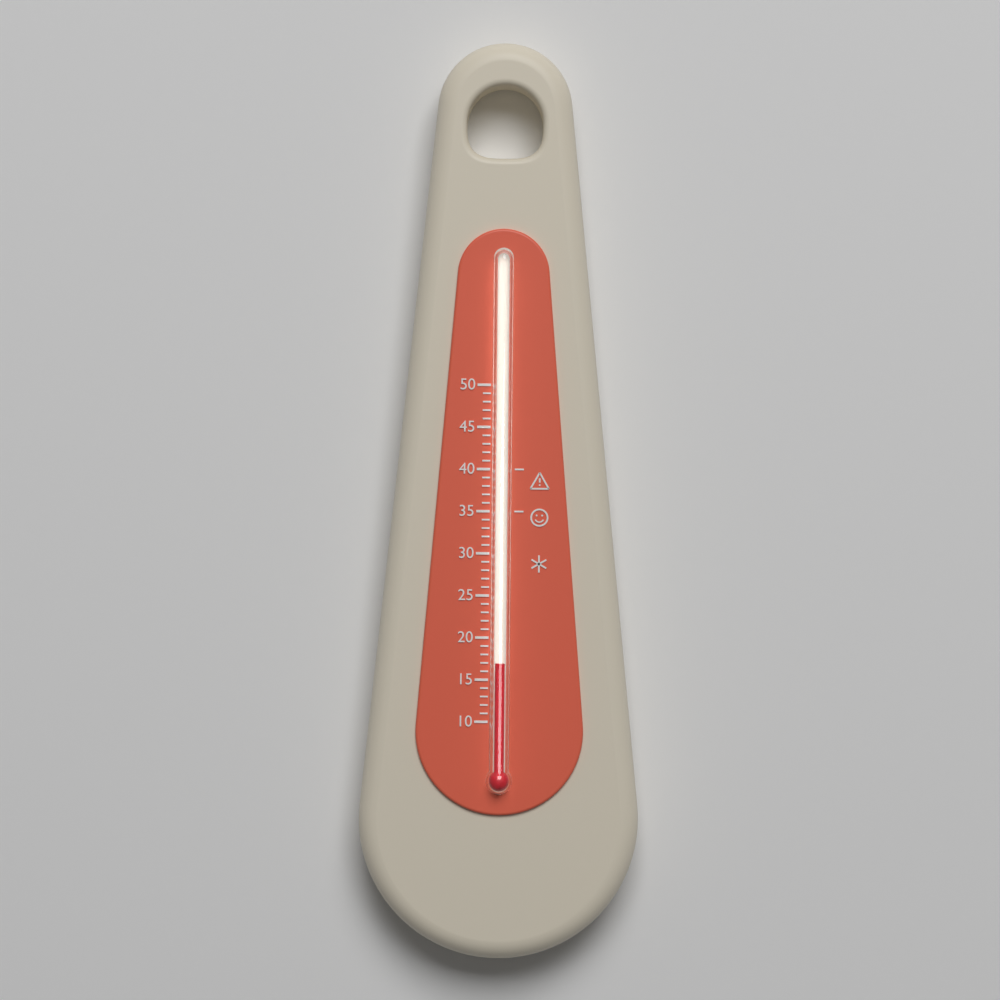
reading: 17 (no unit)
